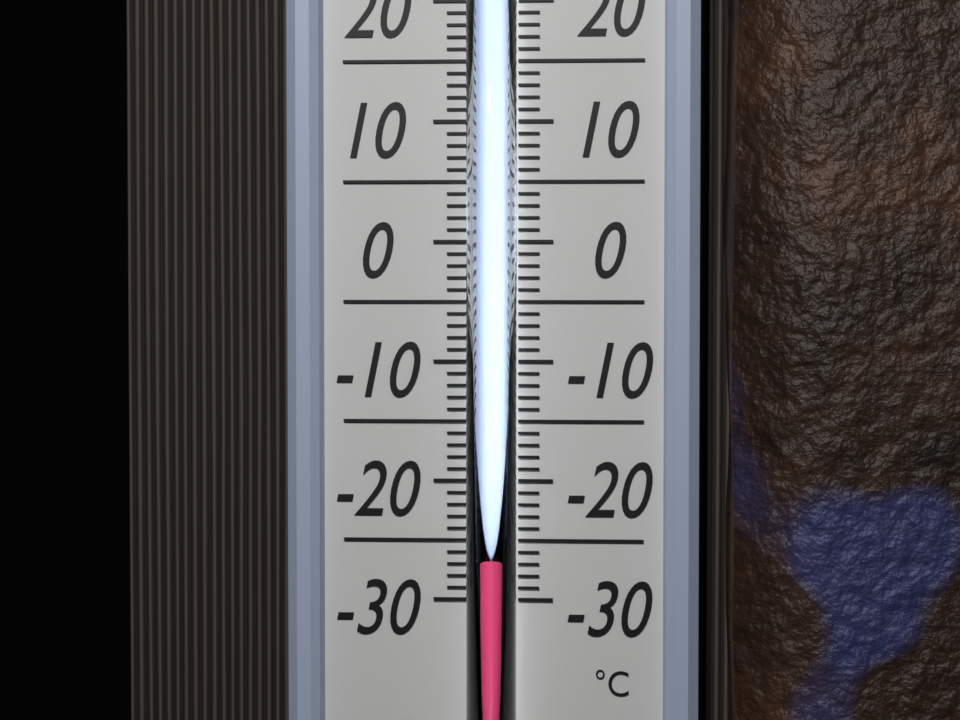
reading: -26 °C
